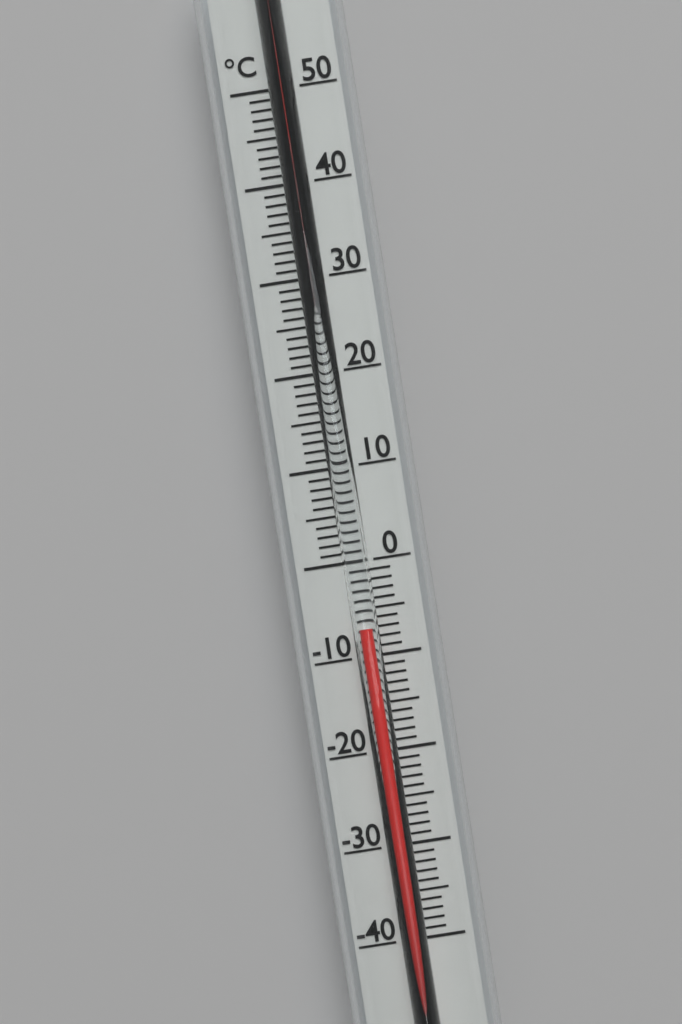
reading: -7 °C
